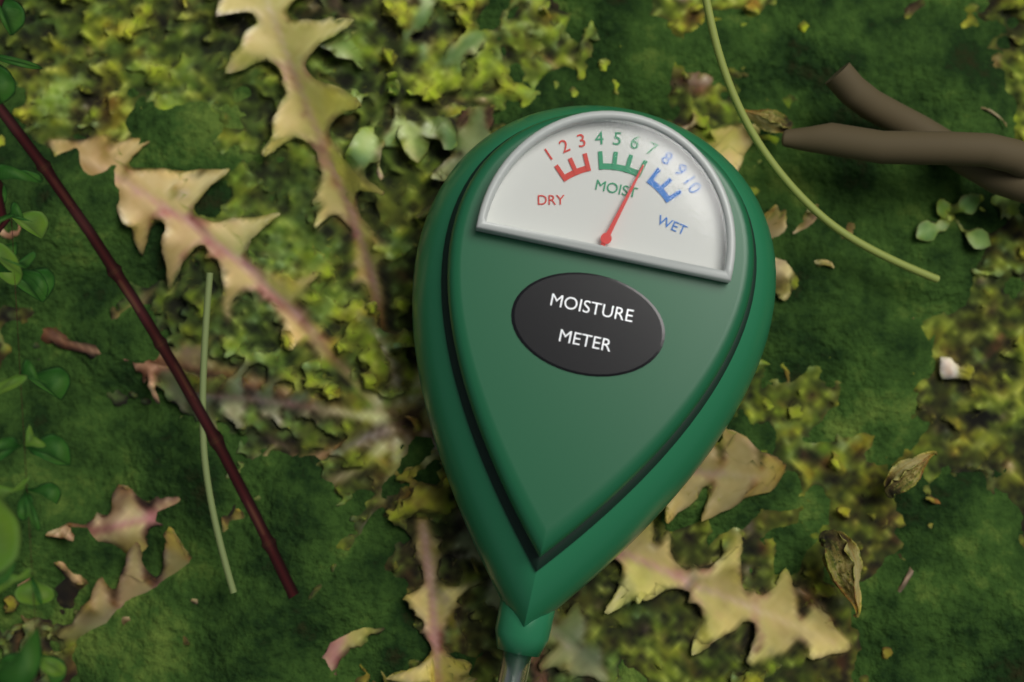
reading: 7 (no unit)
